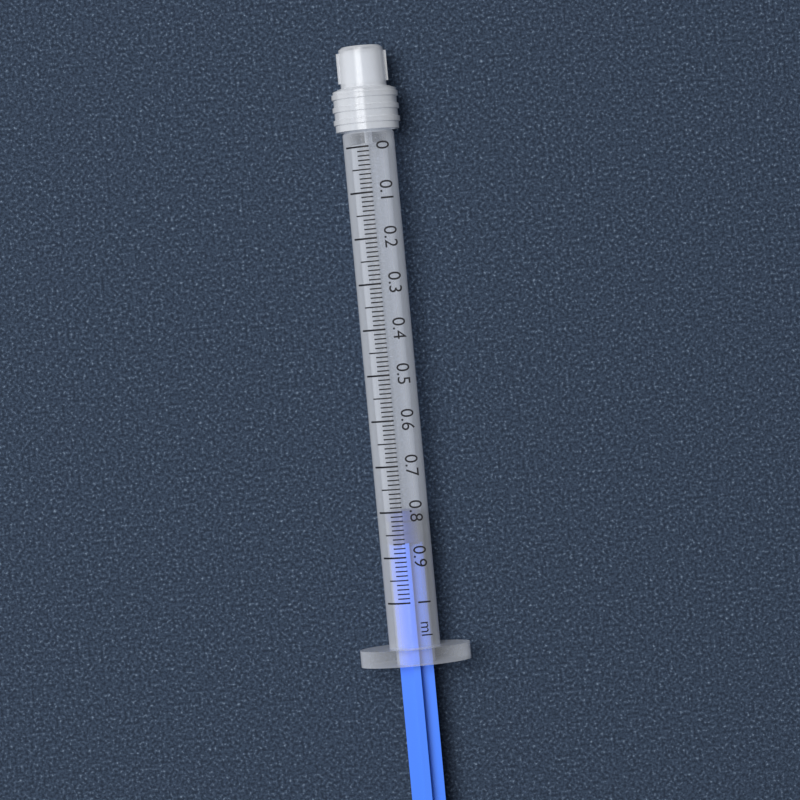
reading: 0.80 ml
